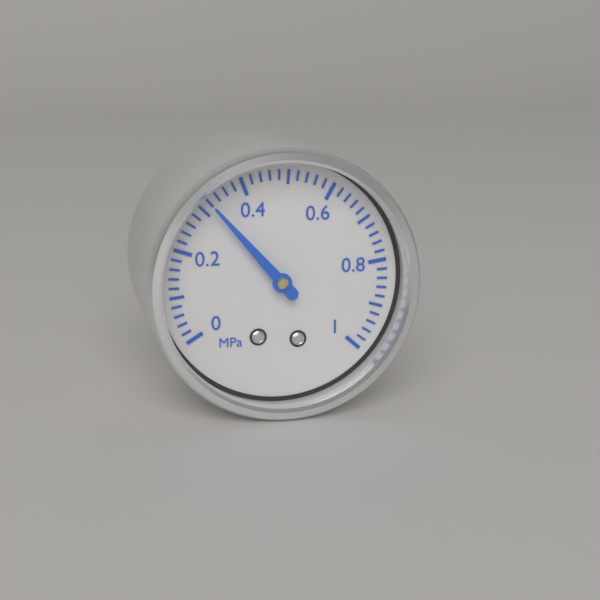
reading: 0.32 MPa
